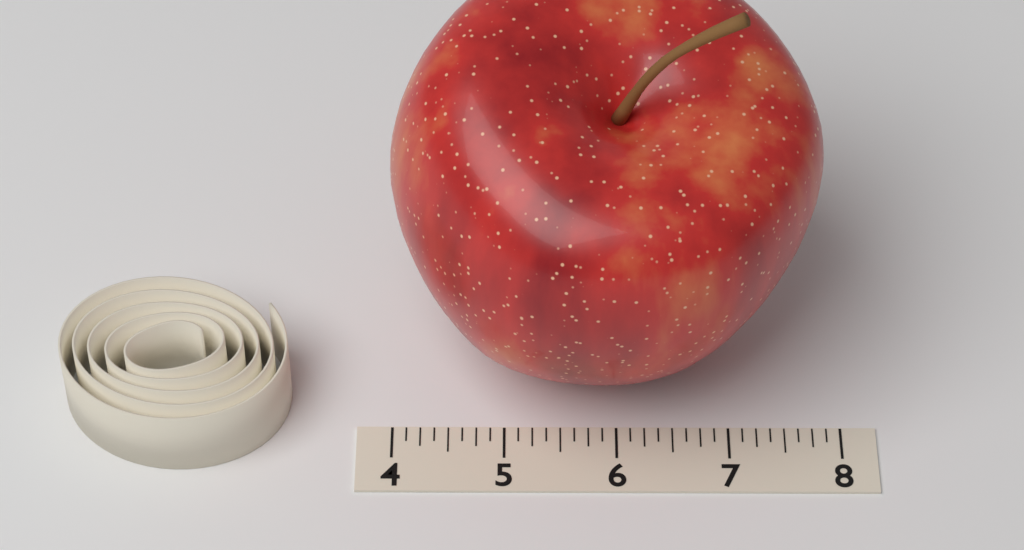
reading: 7.750 (no unit)
